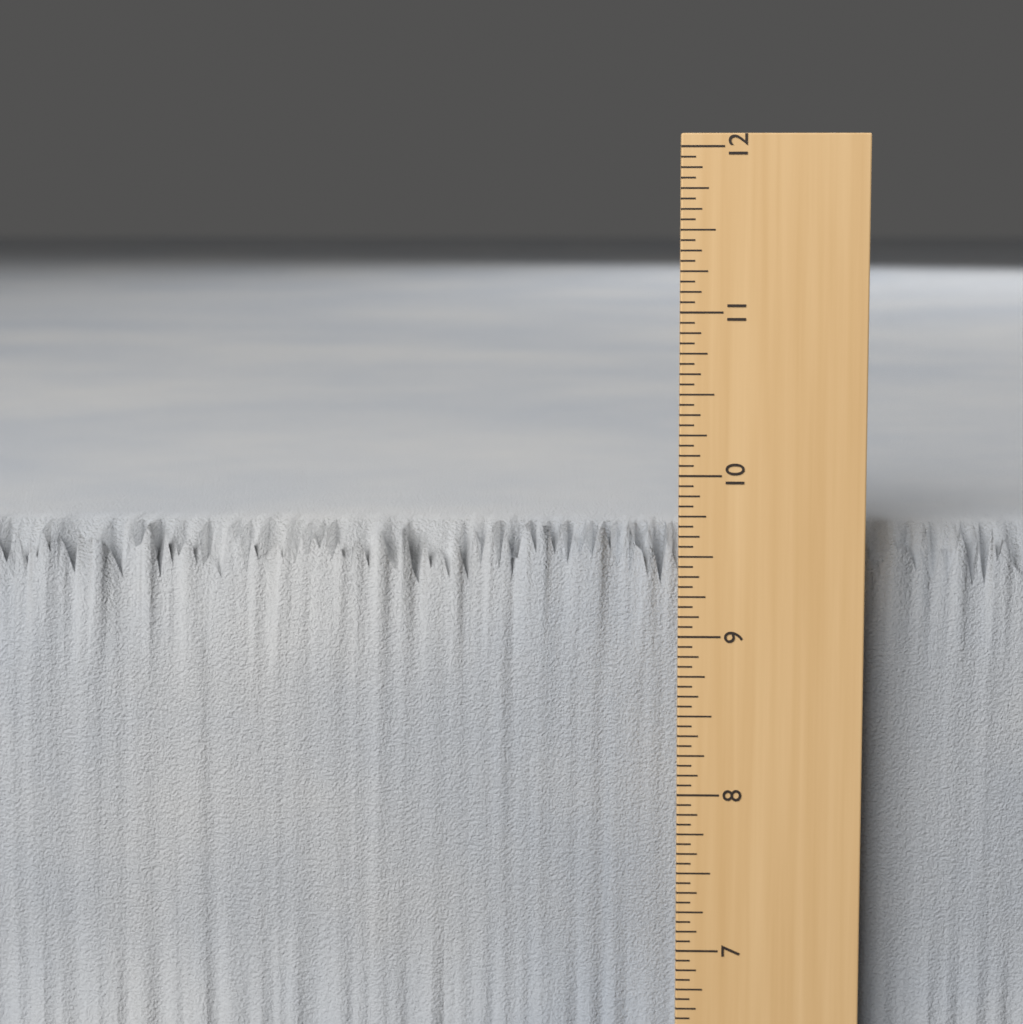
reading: 9.6250 in
